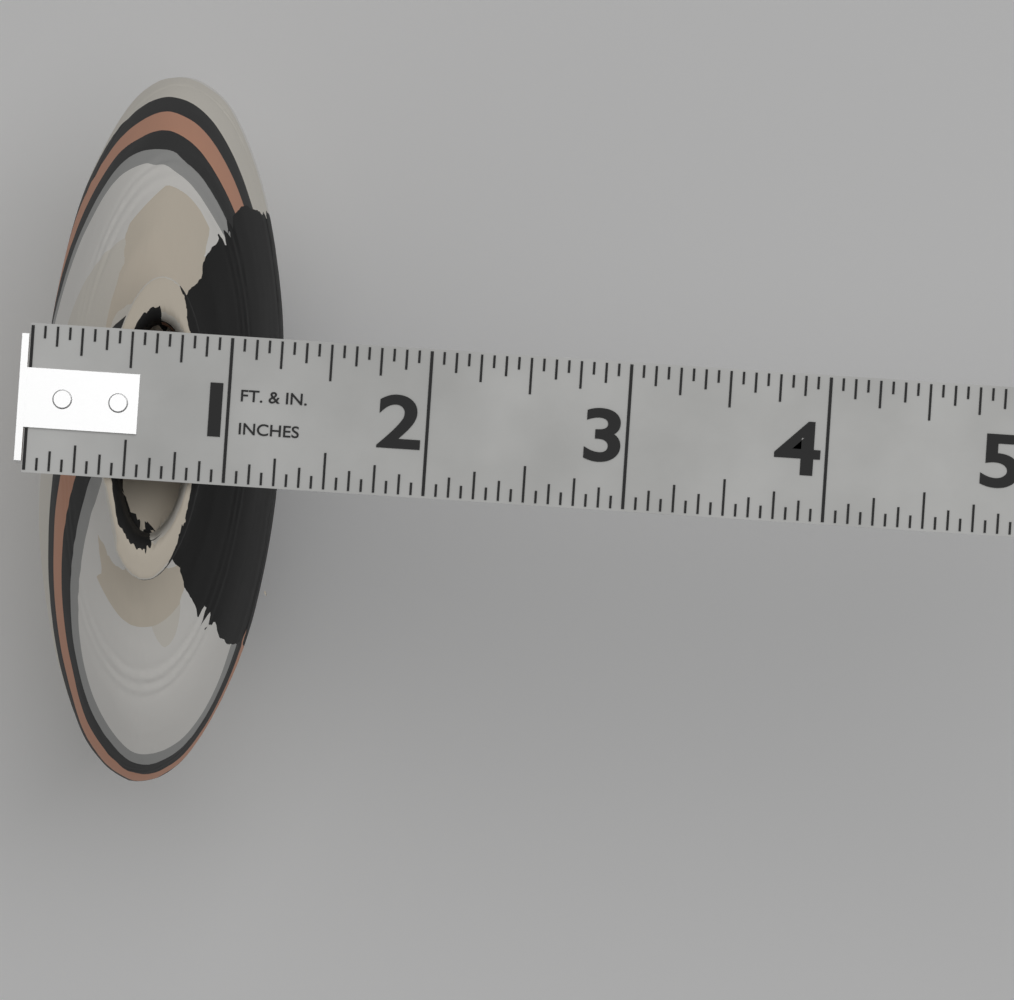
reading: 1.2500 in
